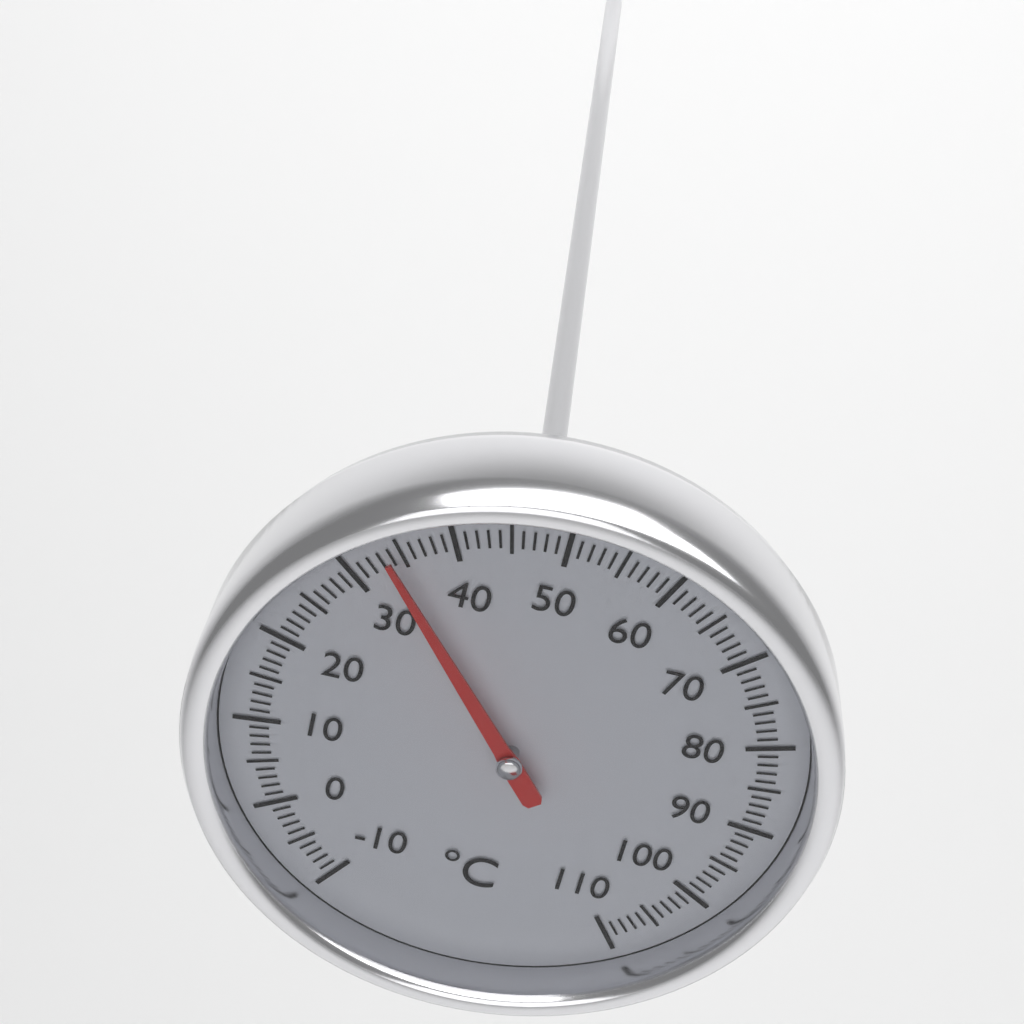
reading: 34 °C
